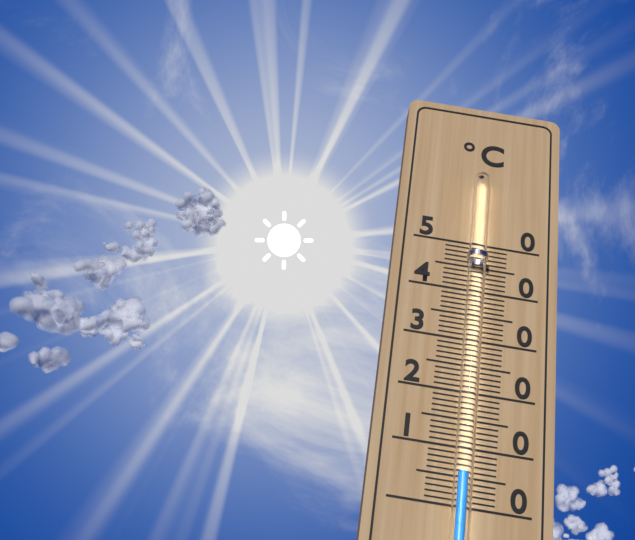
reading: 5 °C
